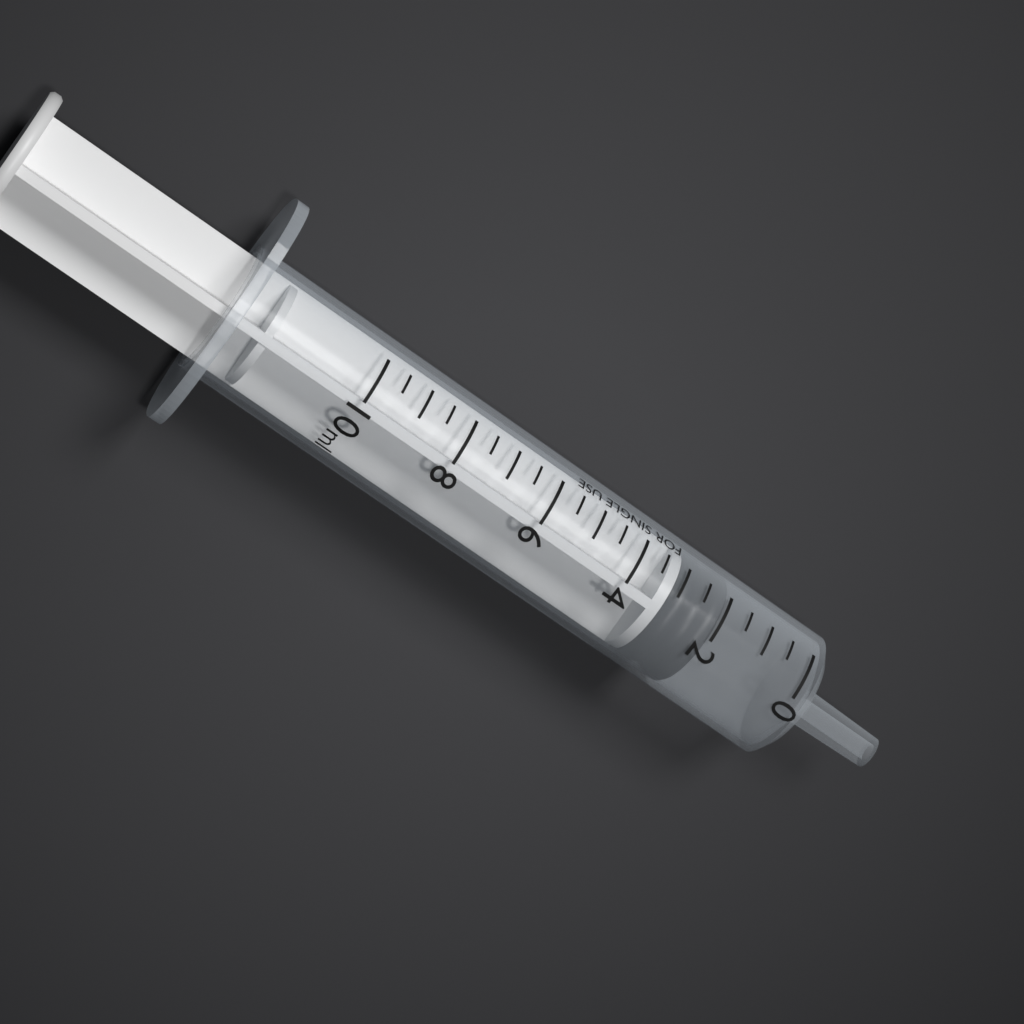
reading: 2.0 ml
